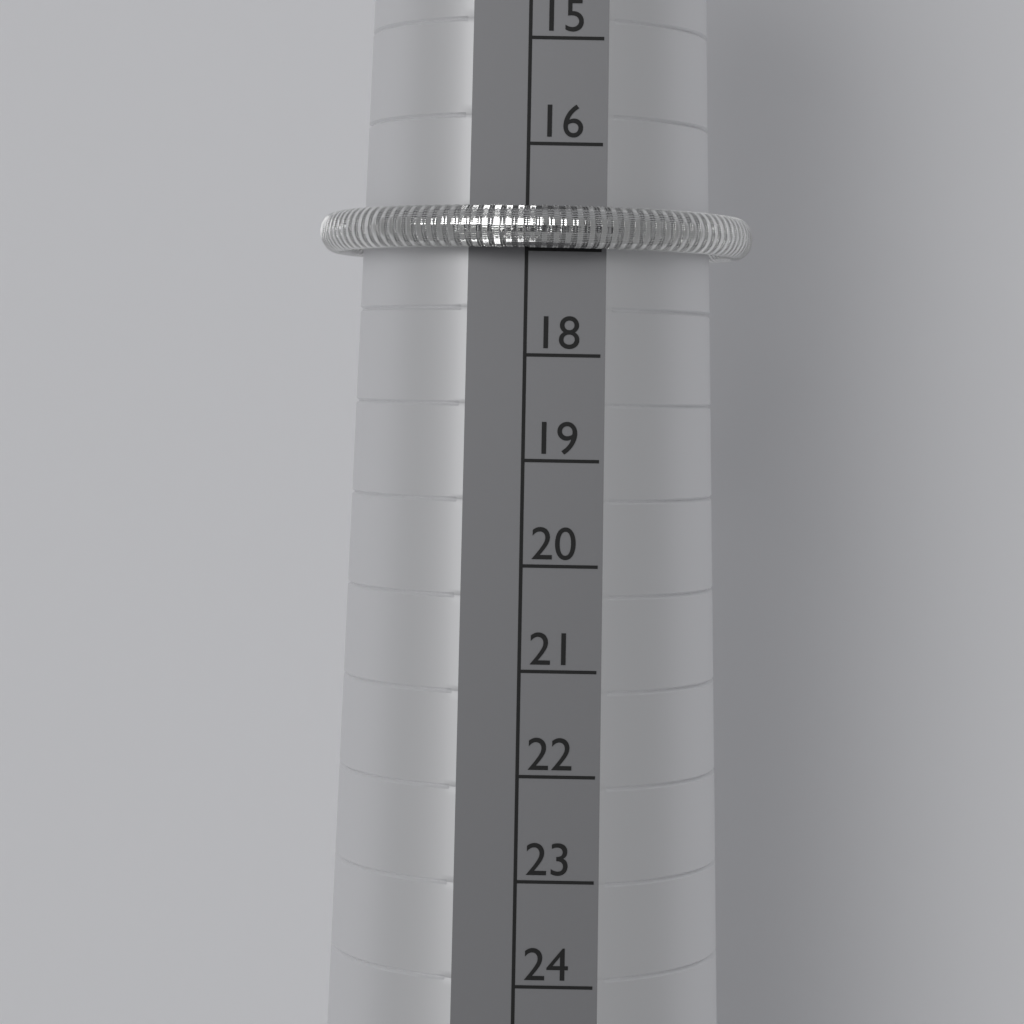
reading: 17 (no unit)
